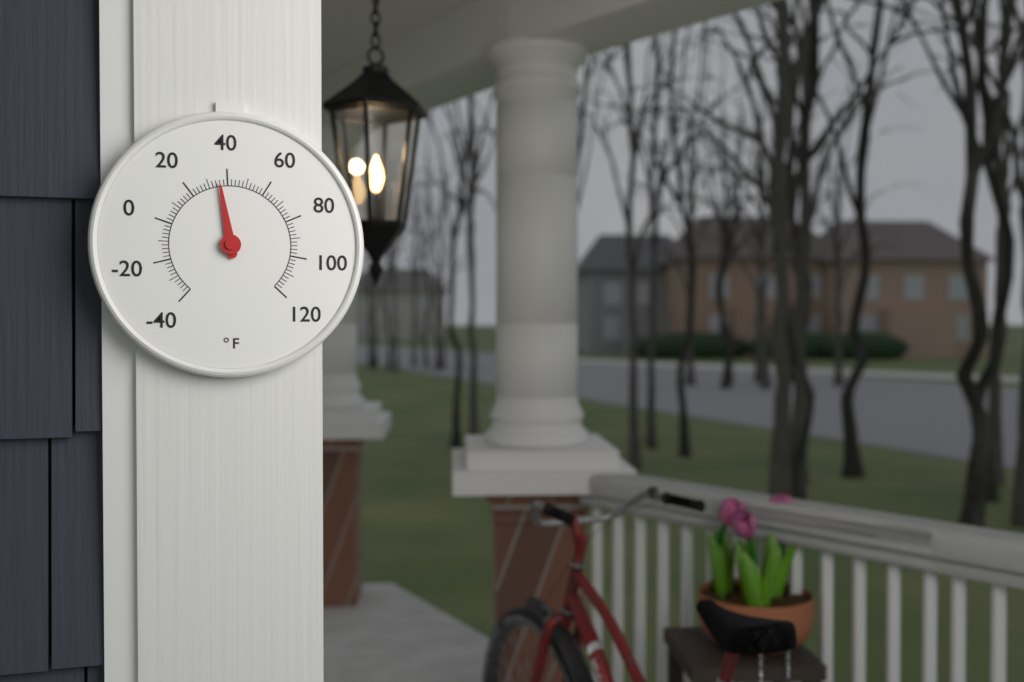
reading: 36 °F
